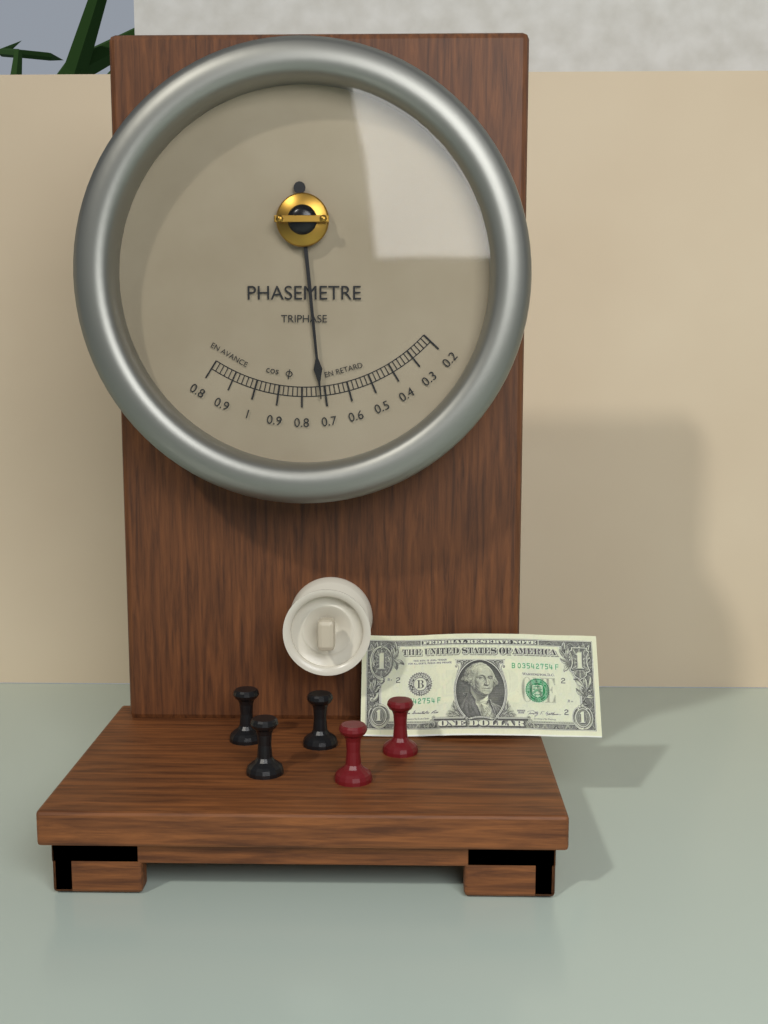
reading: 0.72 cos φ
